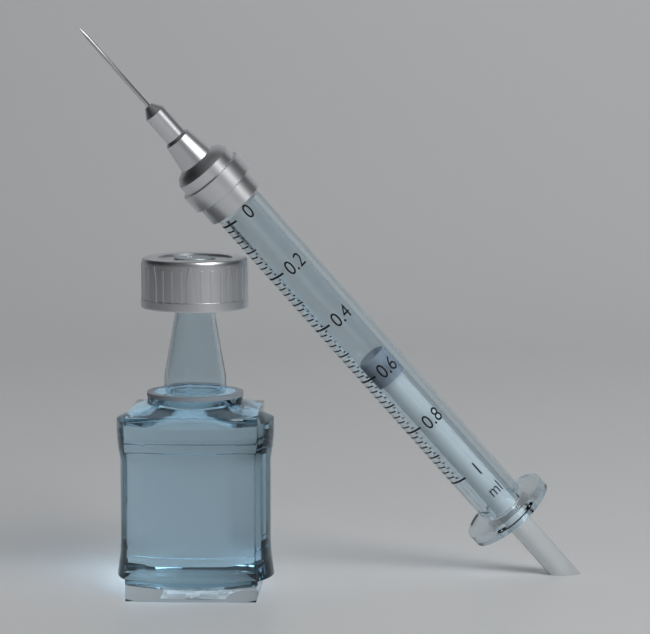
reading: 0.56 ml
